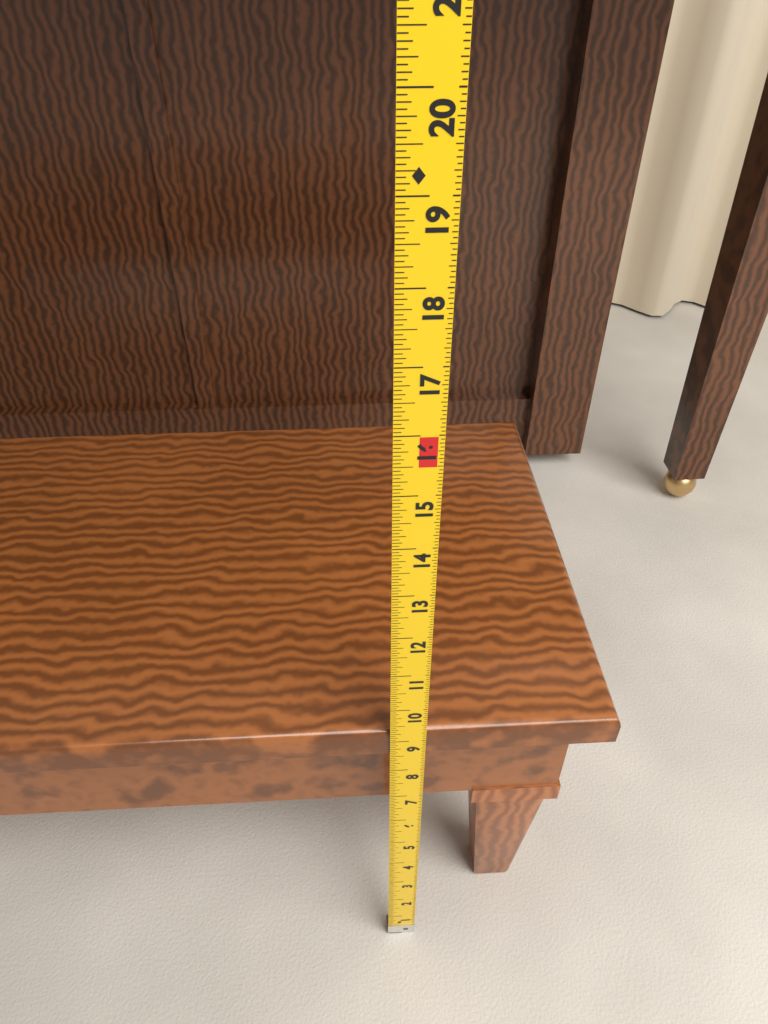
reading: 9.2500 in
